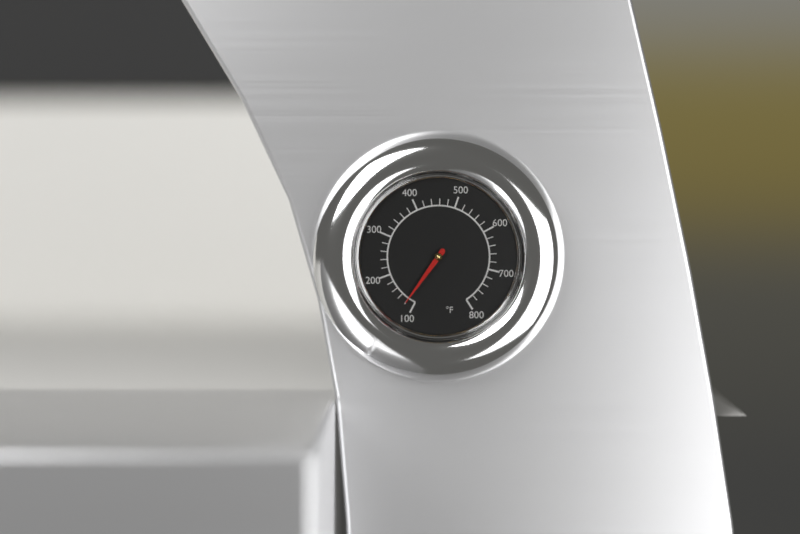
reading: 120 °F
